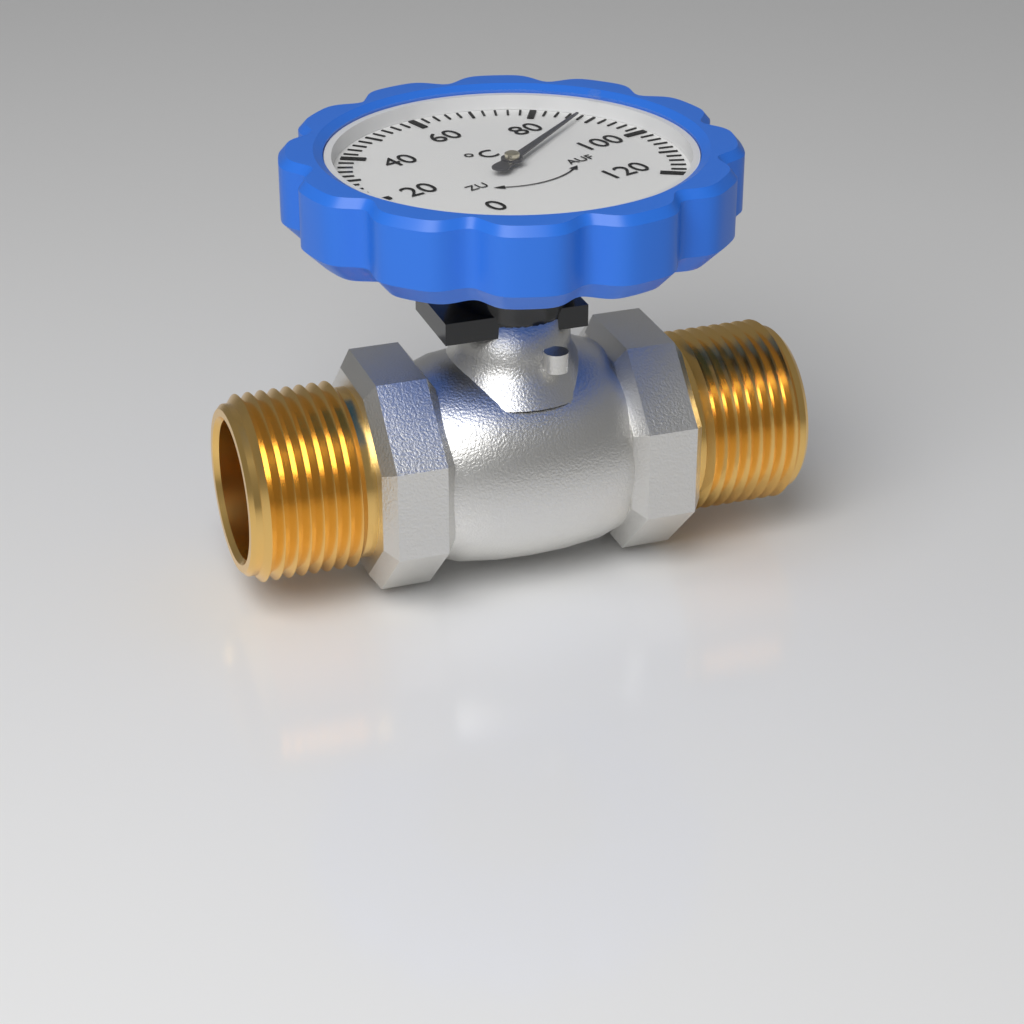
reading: 88 °C
